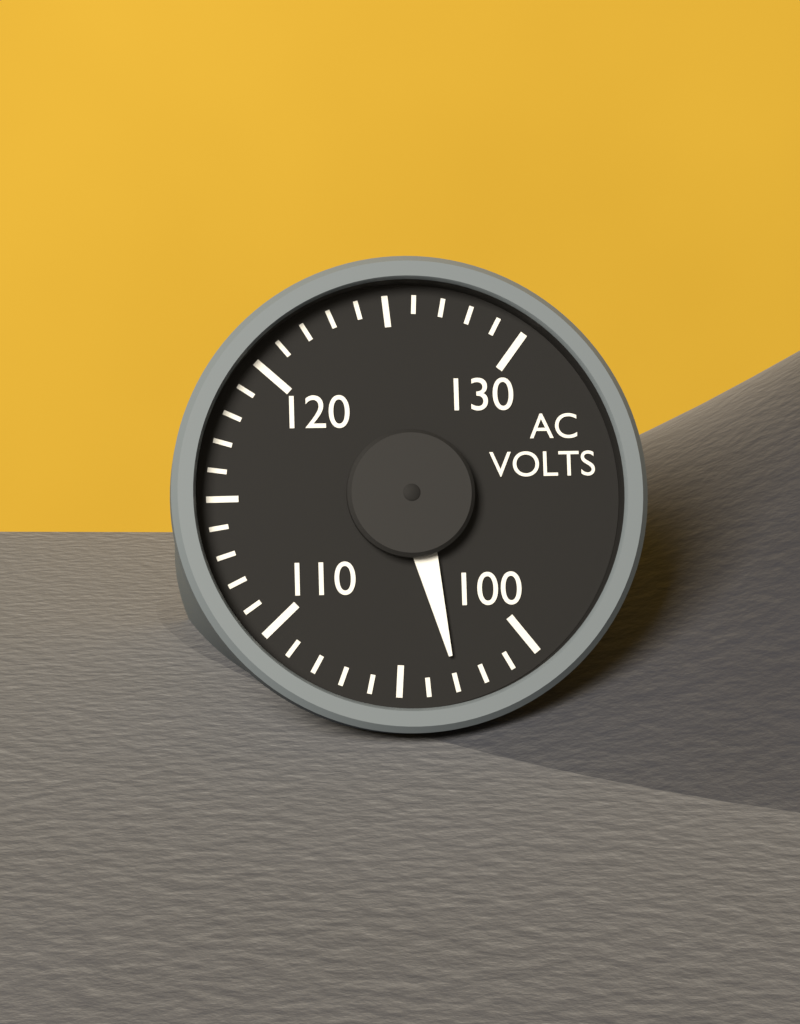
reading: 103 V
